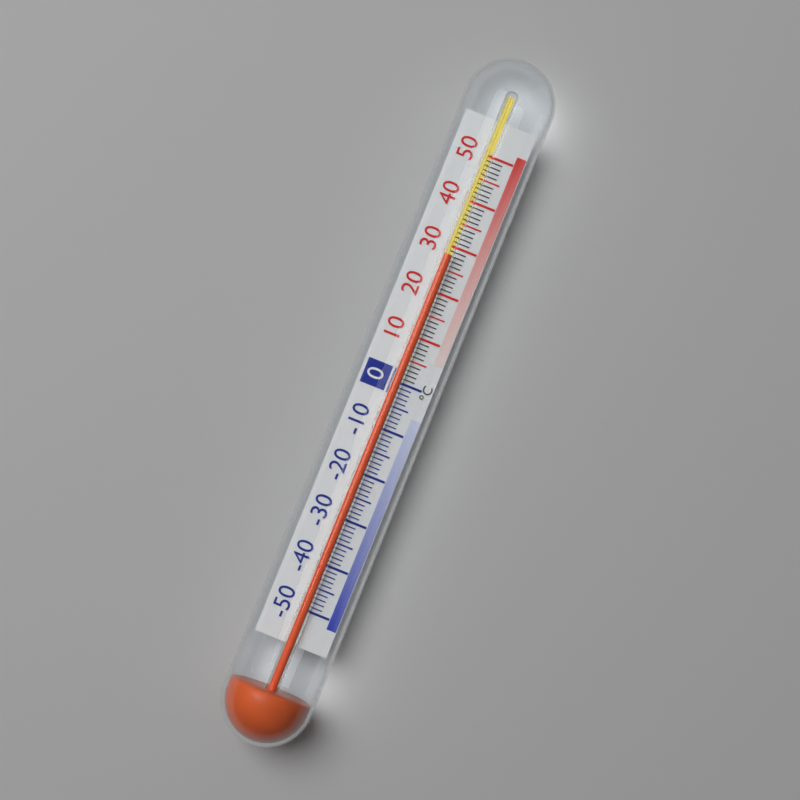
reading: 28 °C
